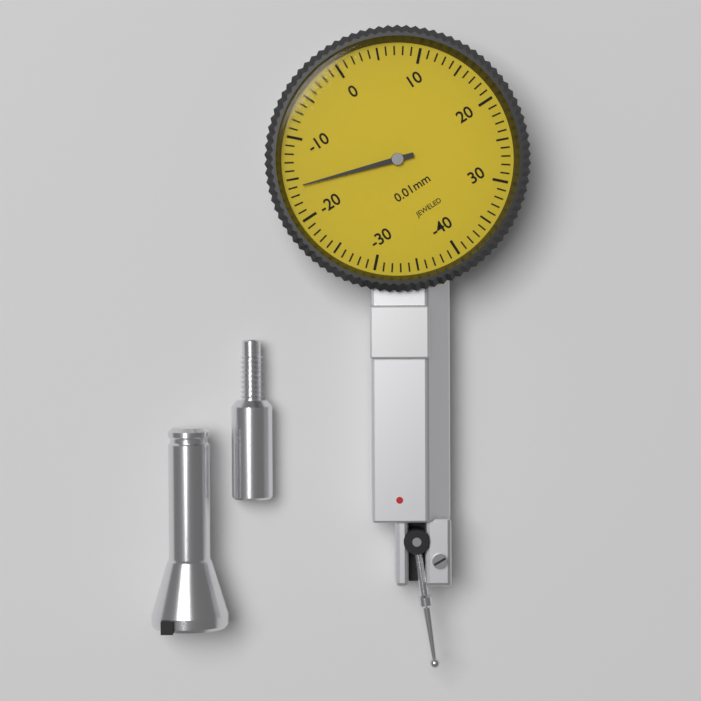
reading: -16 0.01mm
